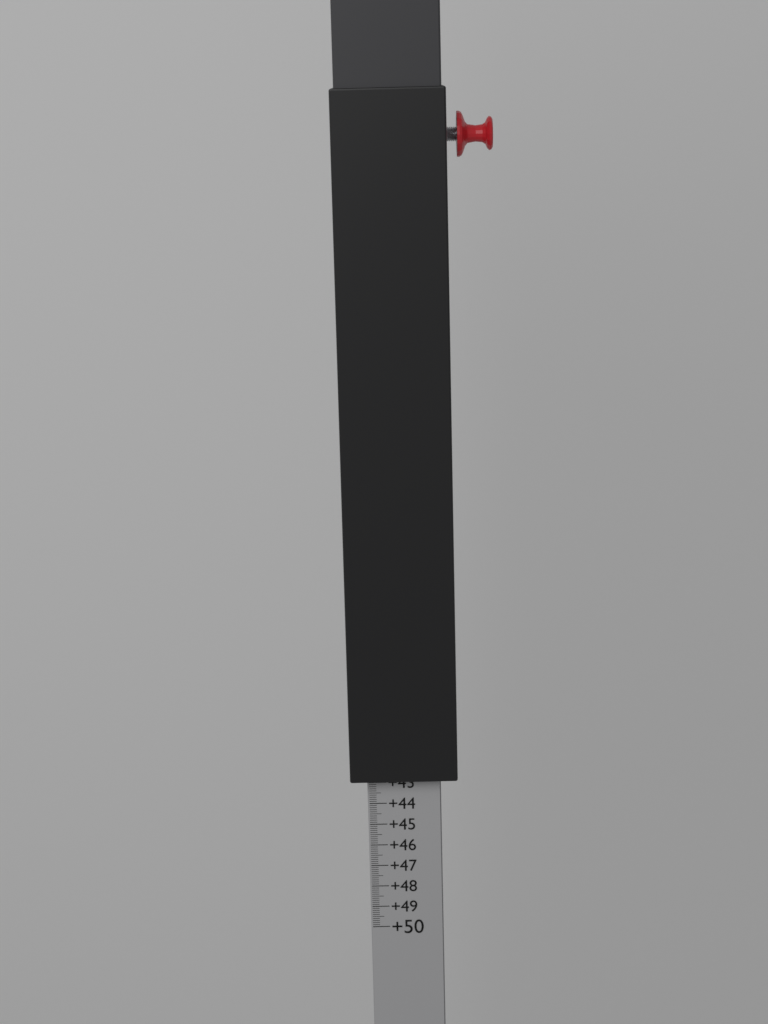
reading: 42.8 (no unit)
